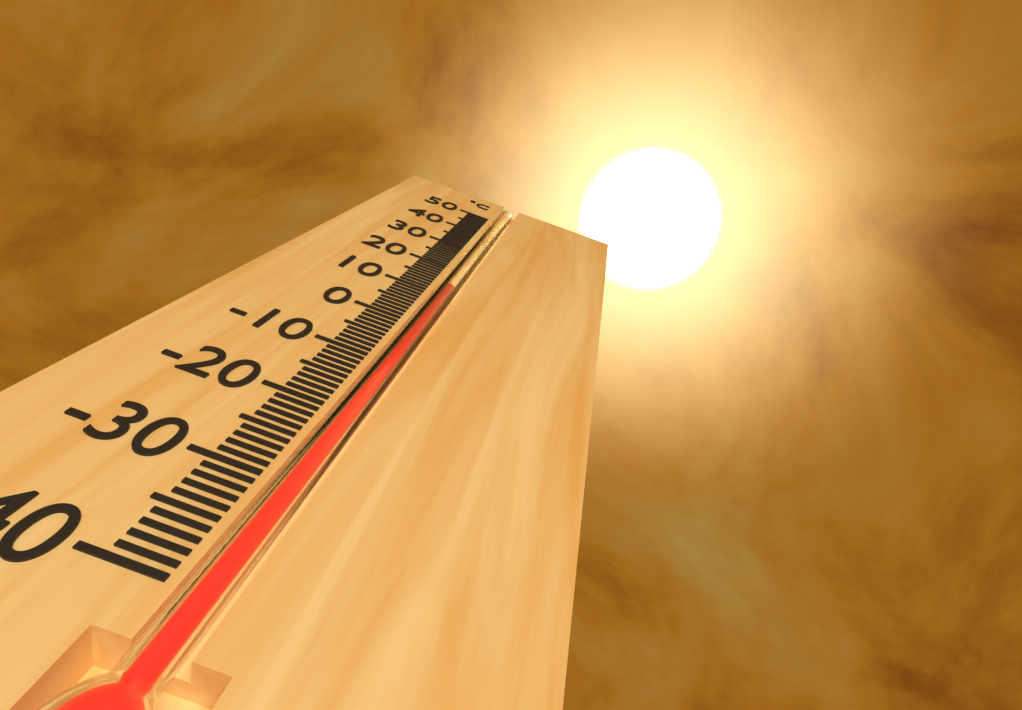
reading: 13 °C
